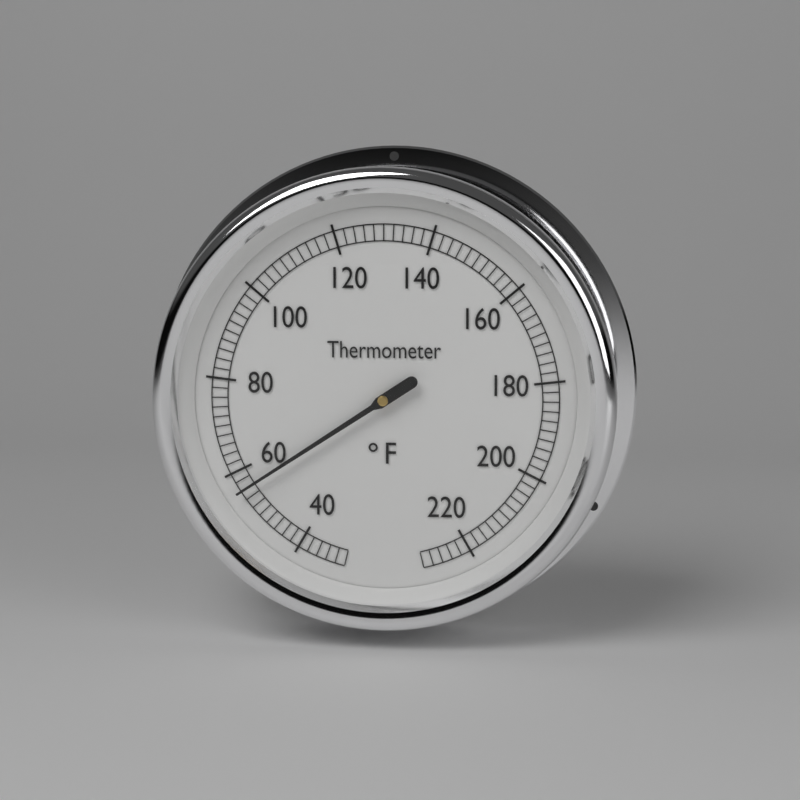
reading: 56 °F
